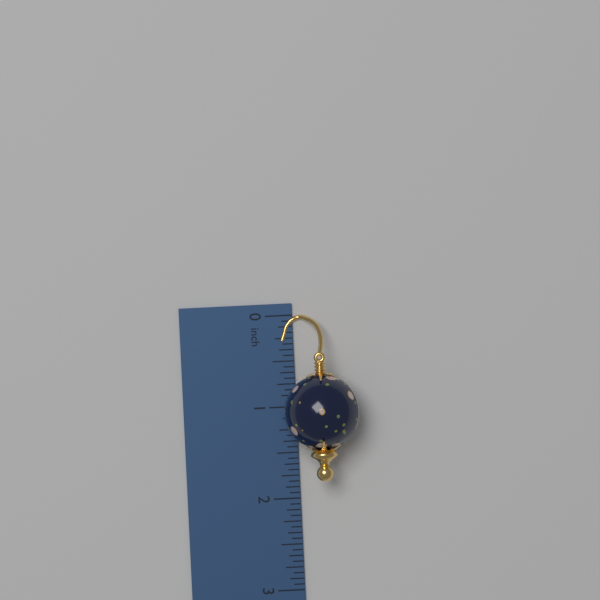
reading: 1.8125 inch
